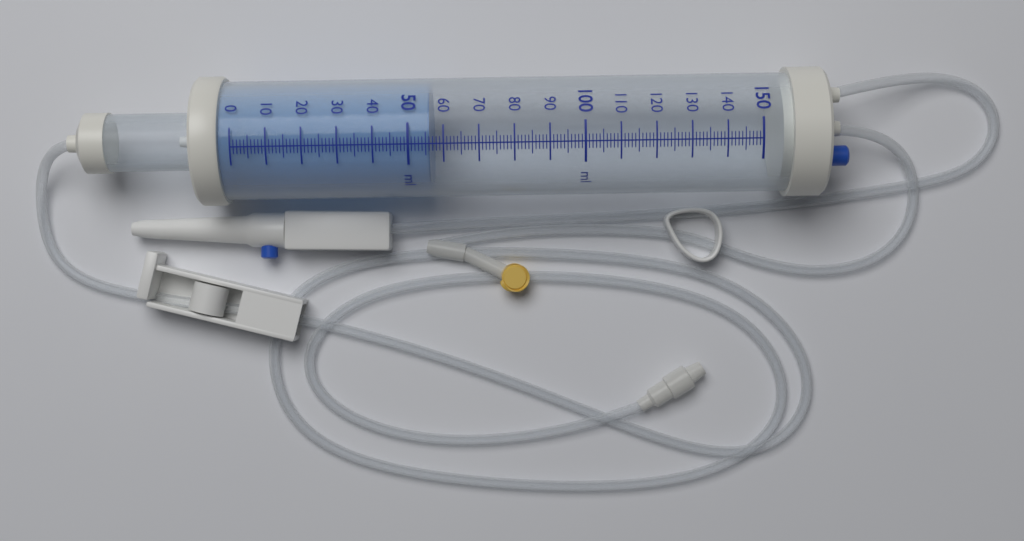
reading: 56 ml
